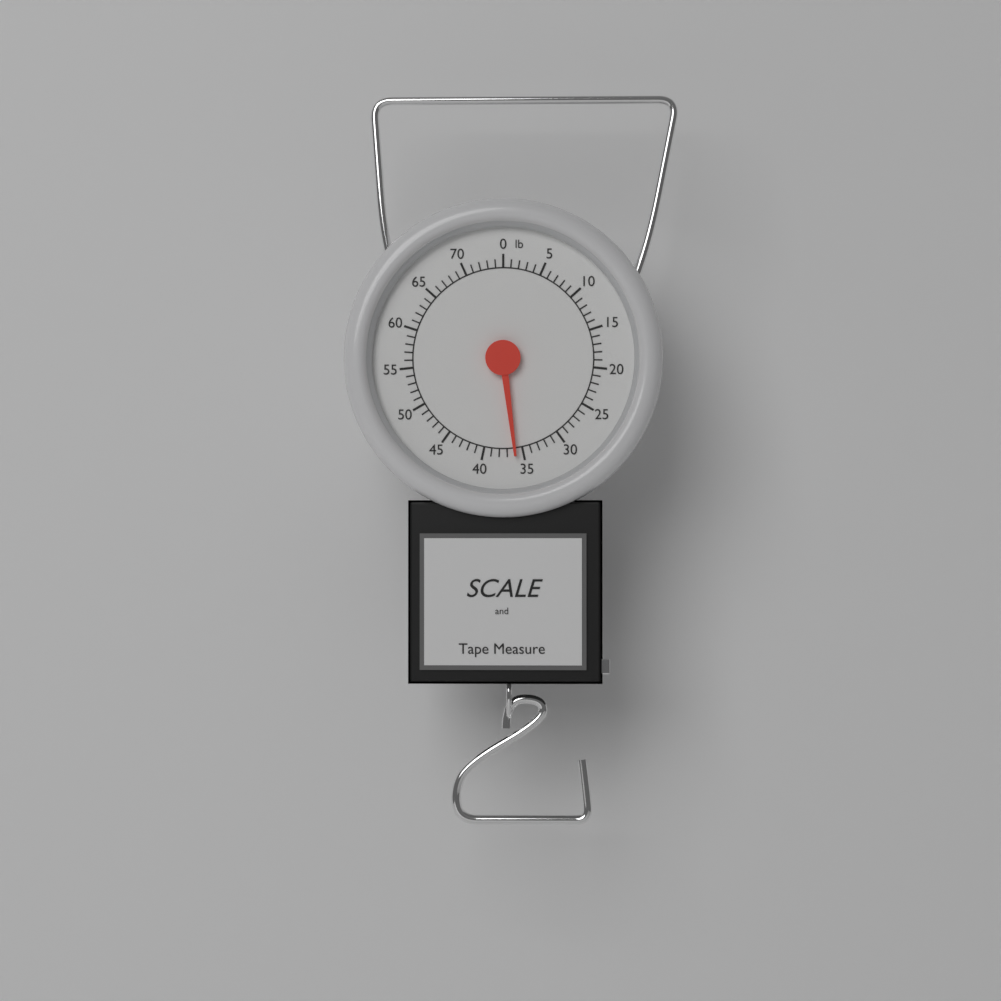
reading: 36 lb
